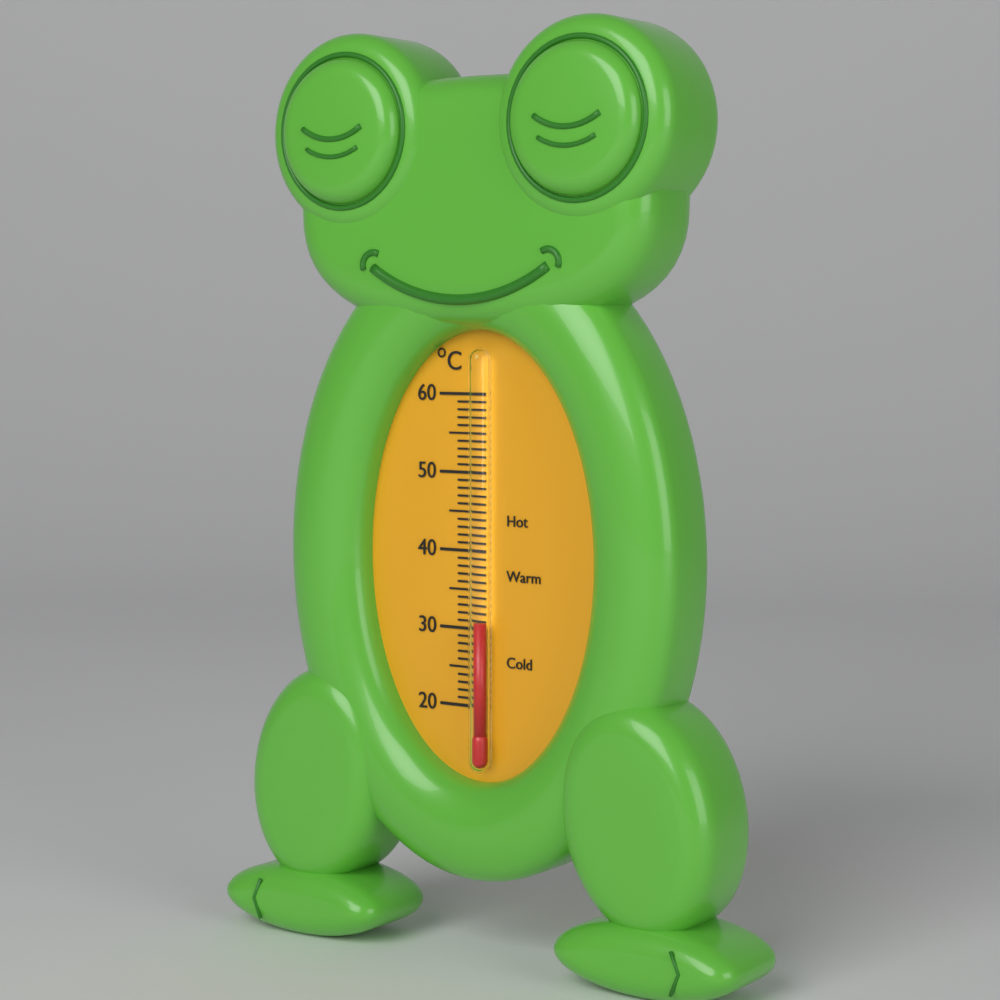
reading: 31 °C
